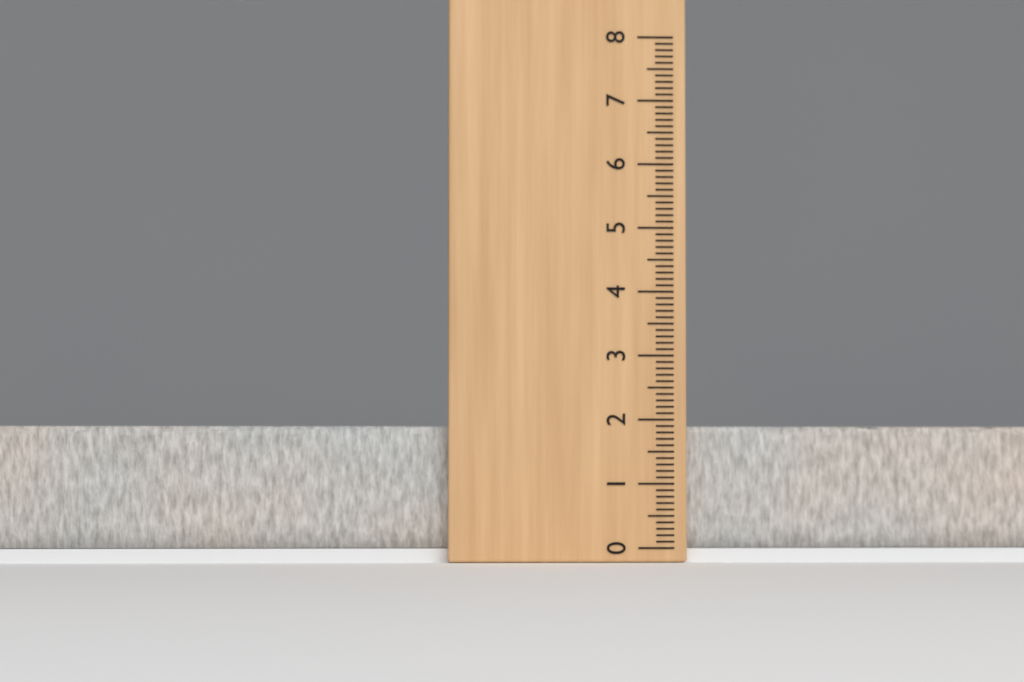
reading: 1.9 (no unit)
